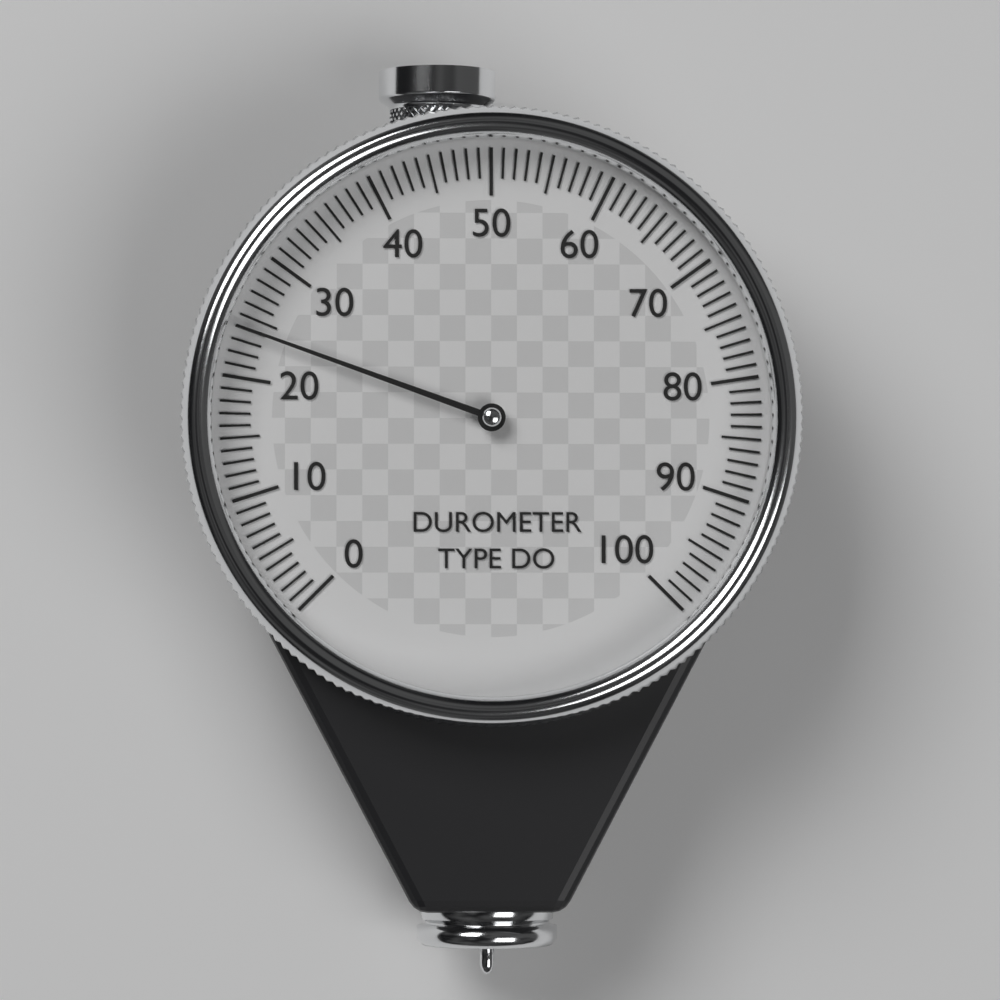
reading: 24 (no unit)
